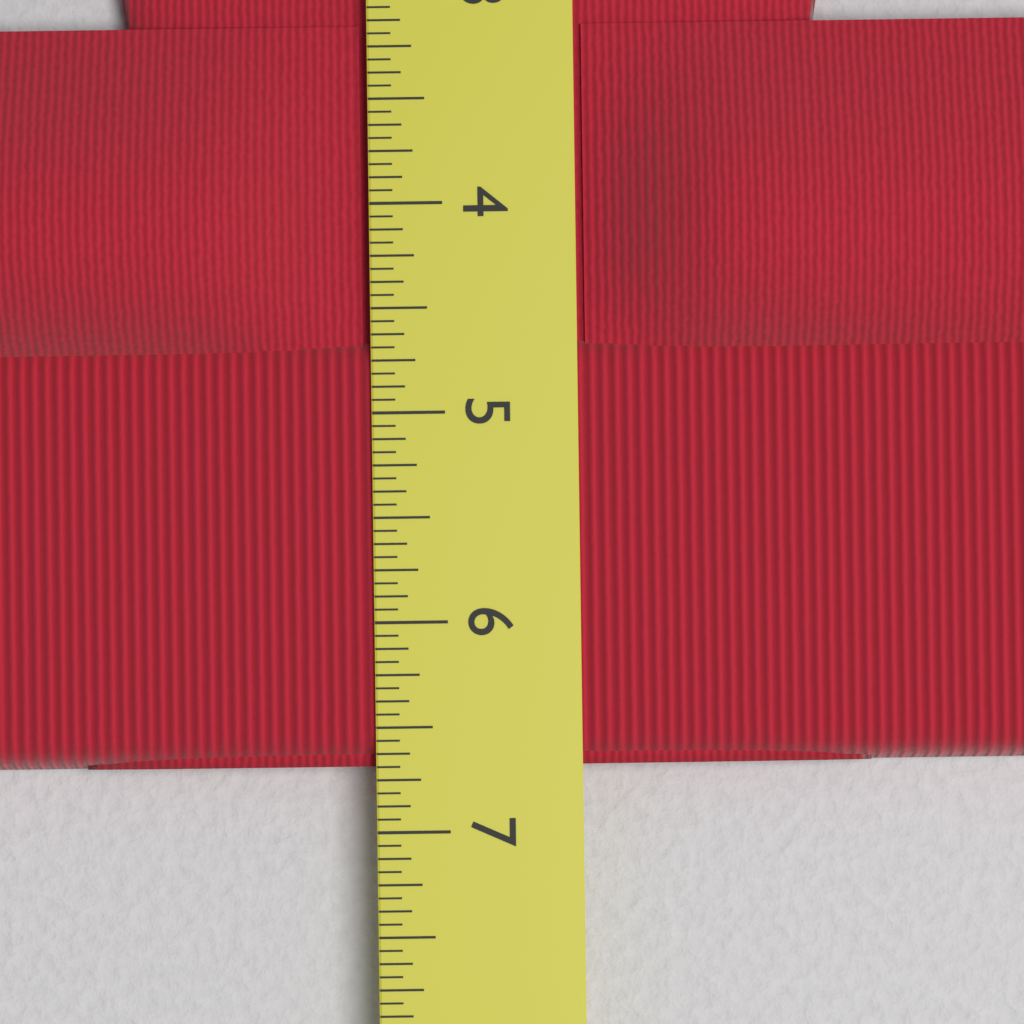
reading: 6.6875 in
